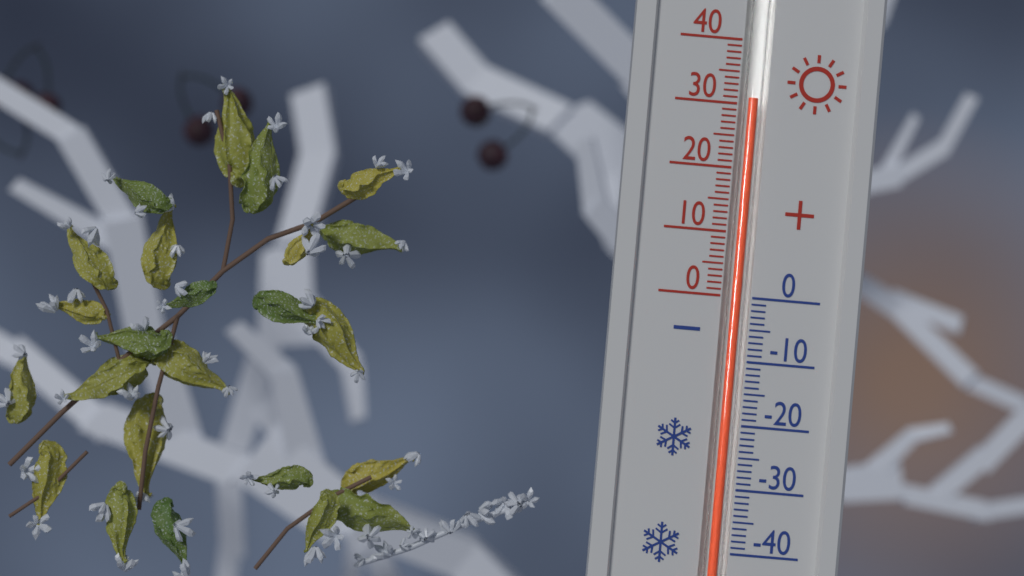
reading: 31 (no unit)
